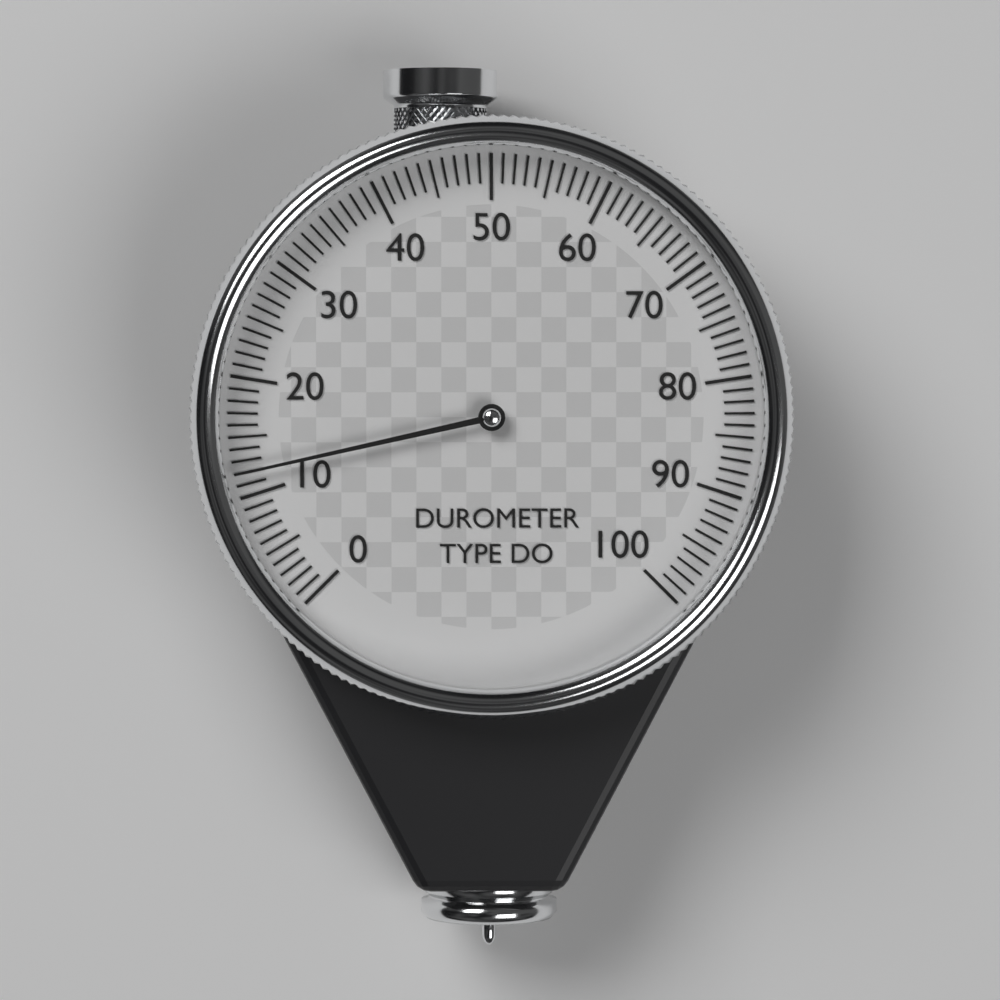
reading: 12 (no unit)
